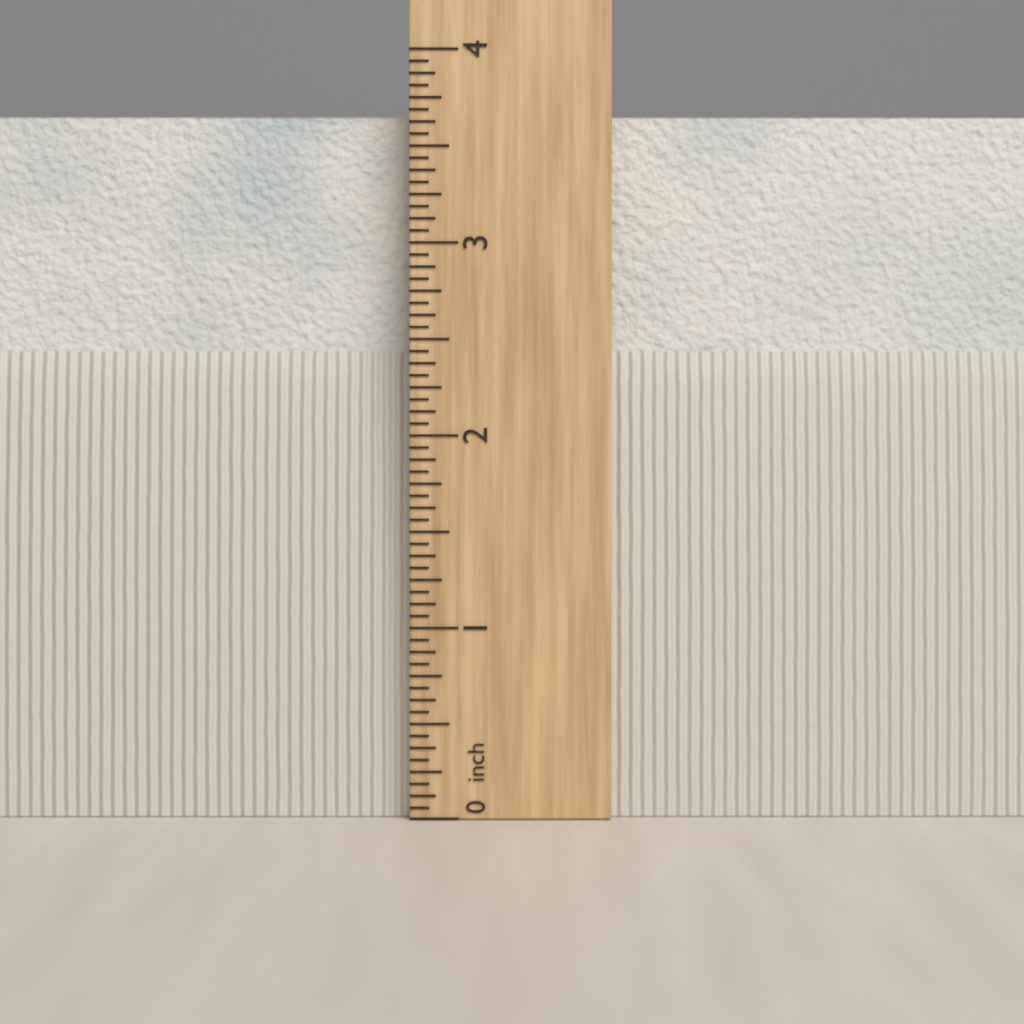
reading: 3.6875 in
